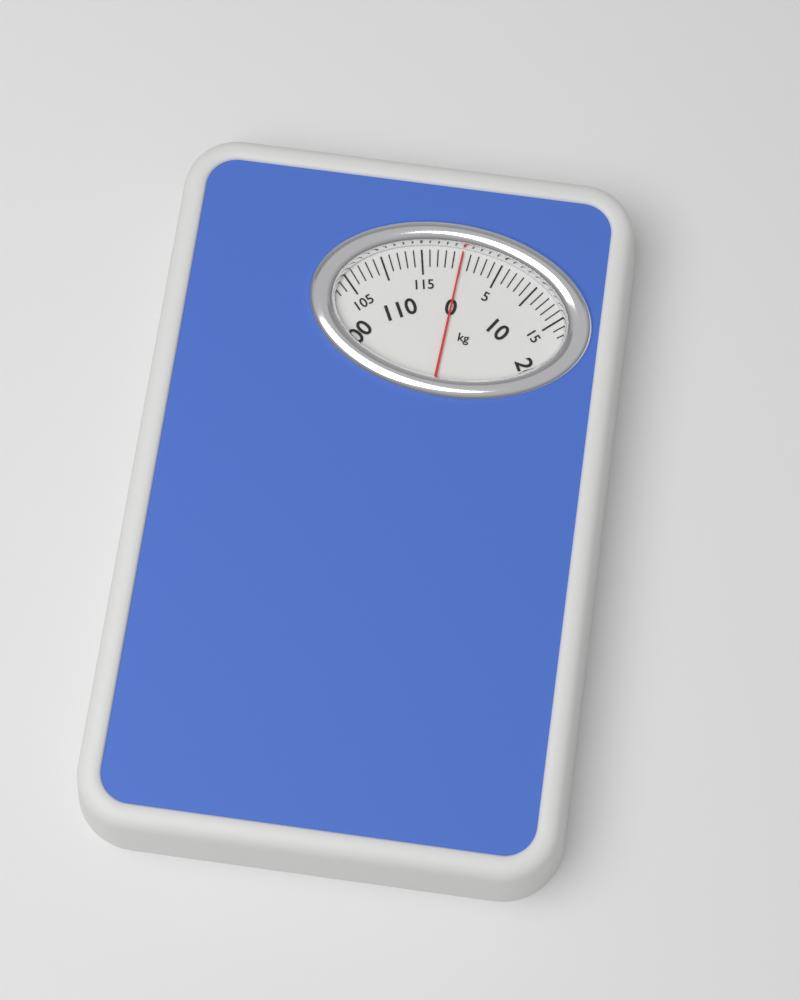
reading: 0 kg
